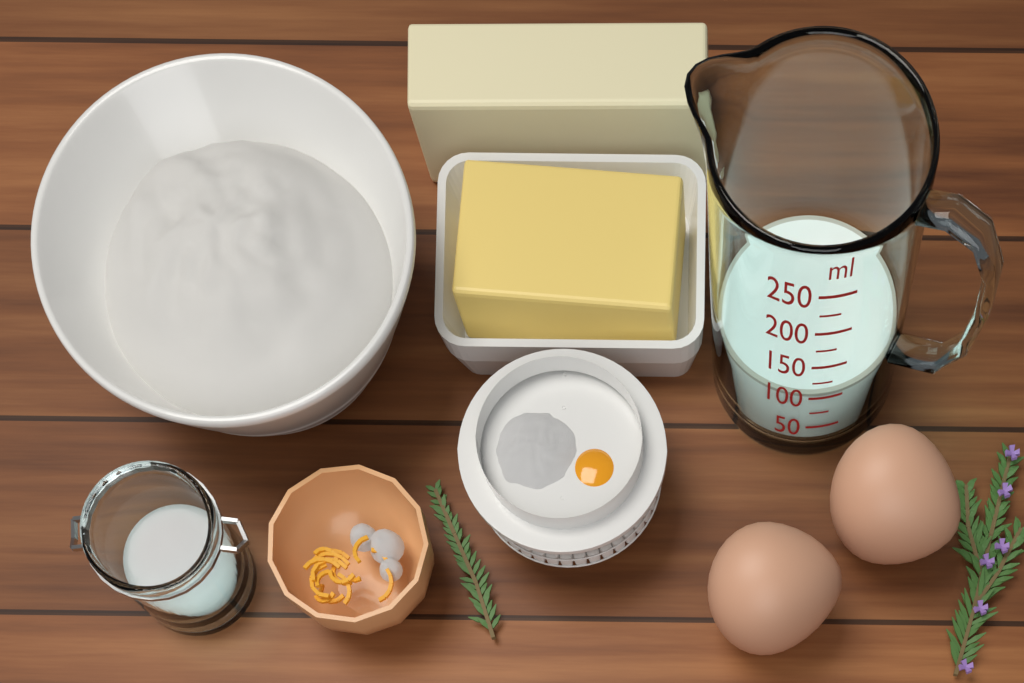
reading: 100 ml
